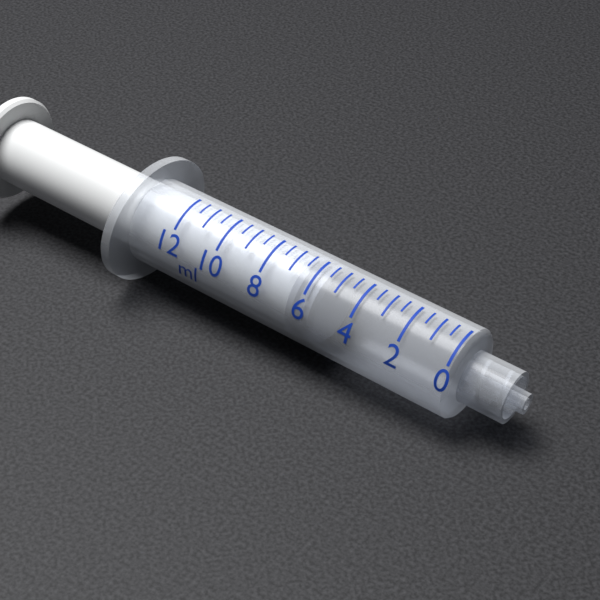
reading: 5.5 ml
